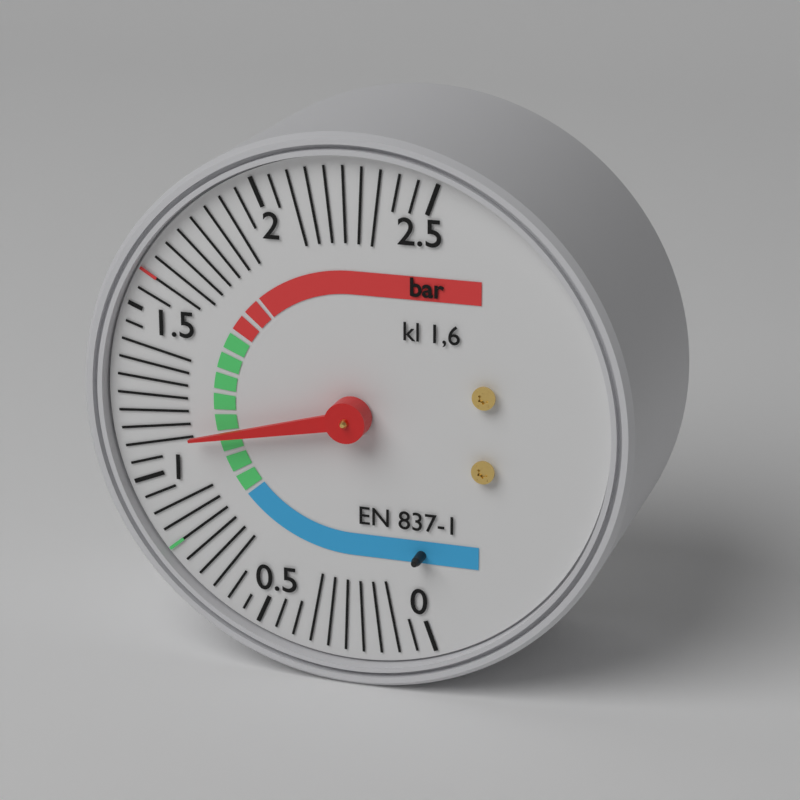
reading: 1.10 bar
